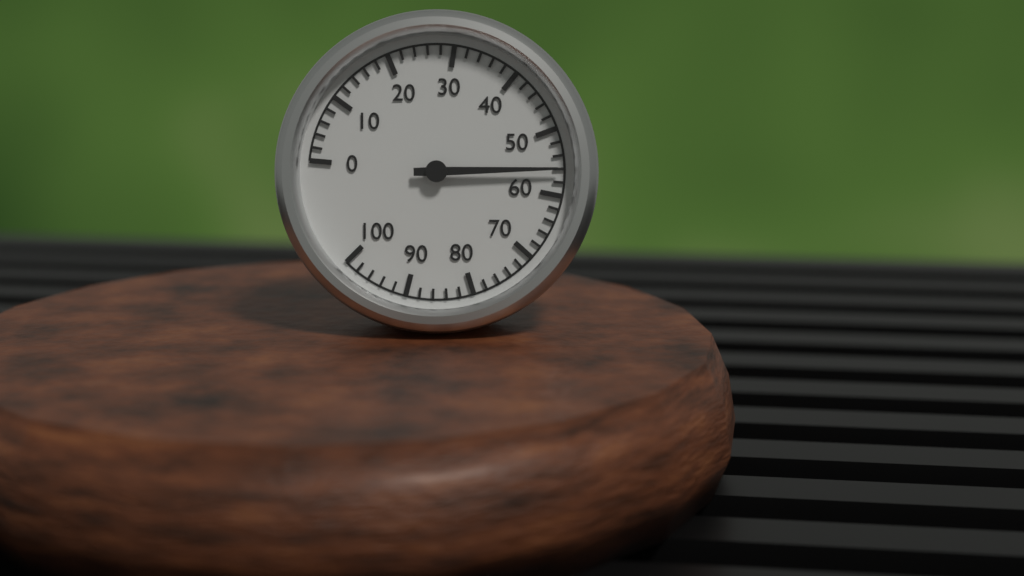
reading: 56 (no unit)
